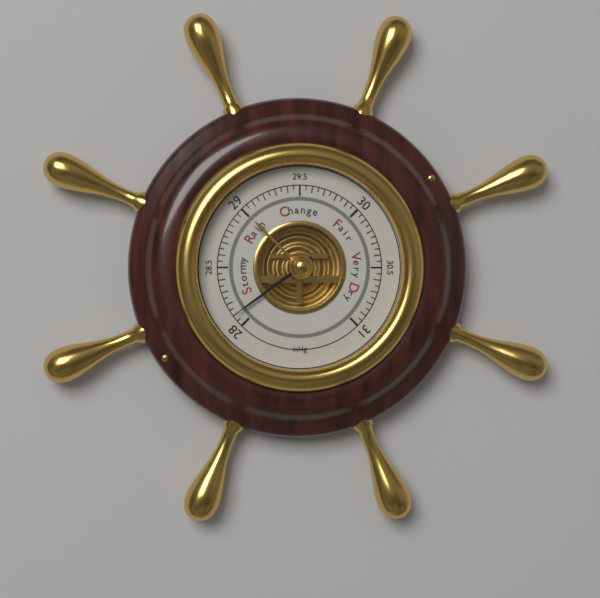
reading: 28.10 inHg
